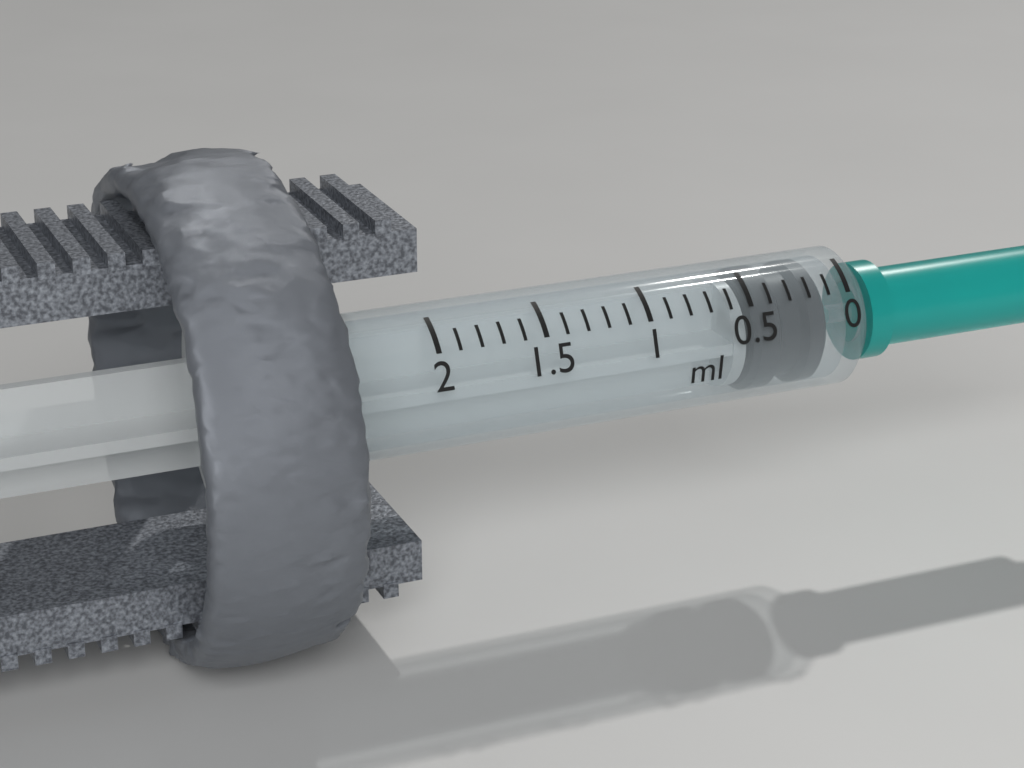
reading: 0.1 ml
